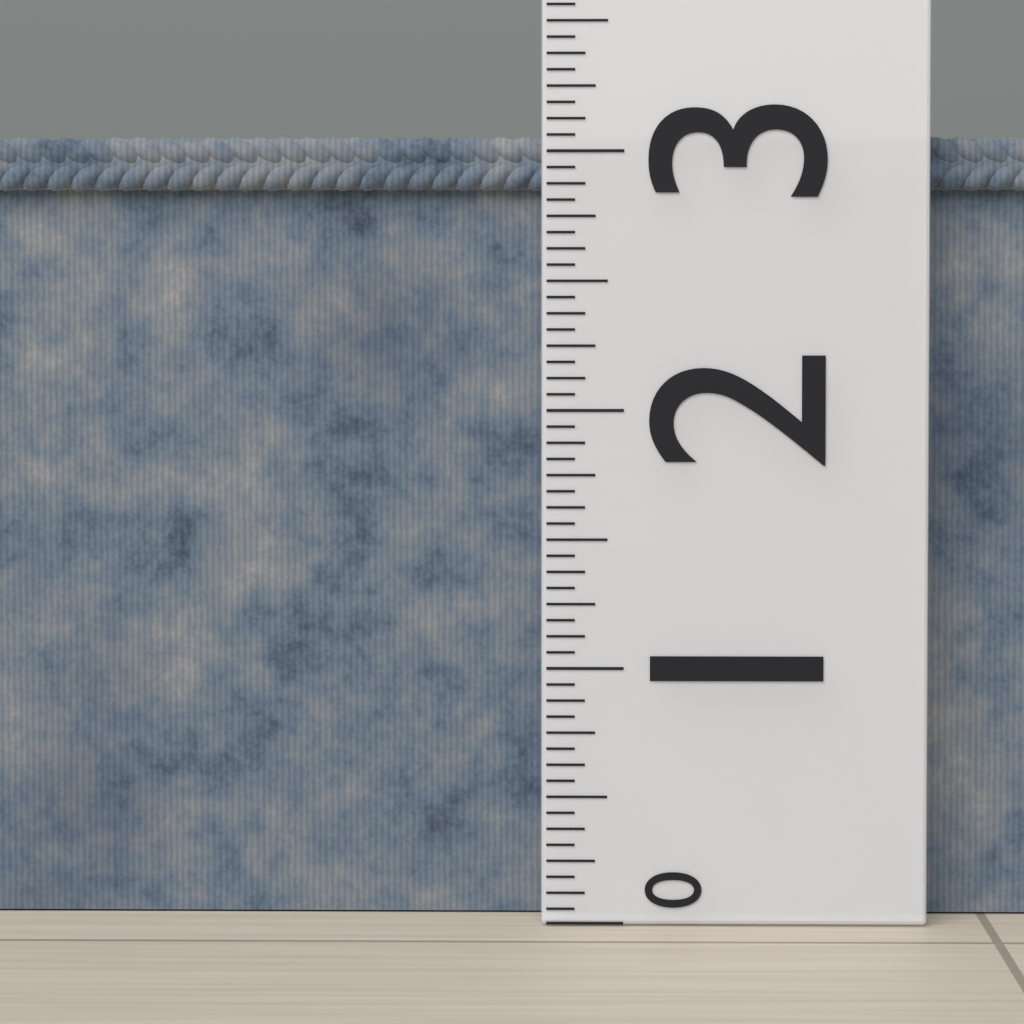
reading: 3.0625 (no unit)
